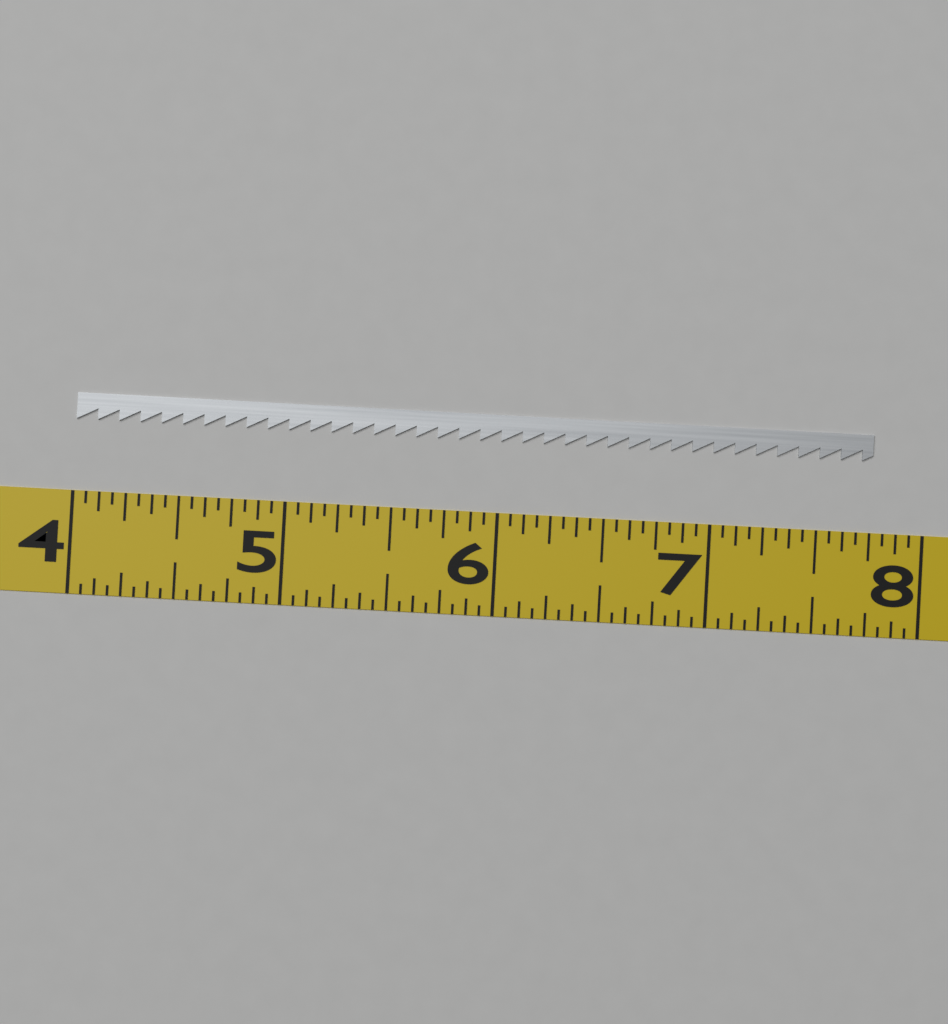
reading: 7.7500 (no unit)
